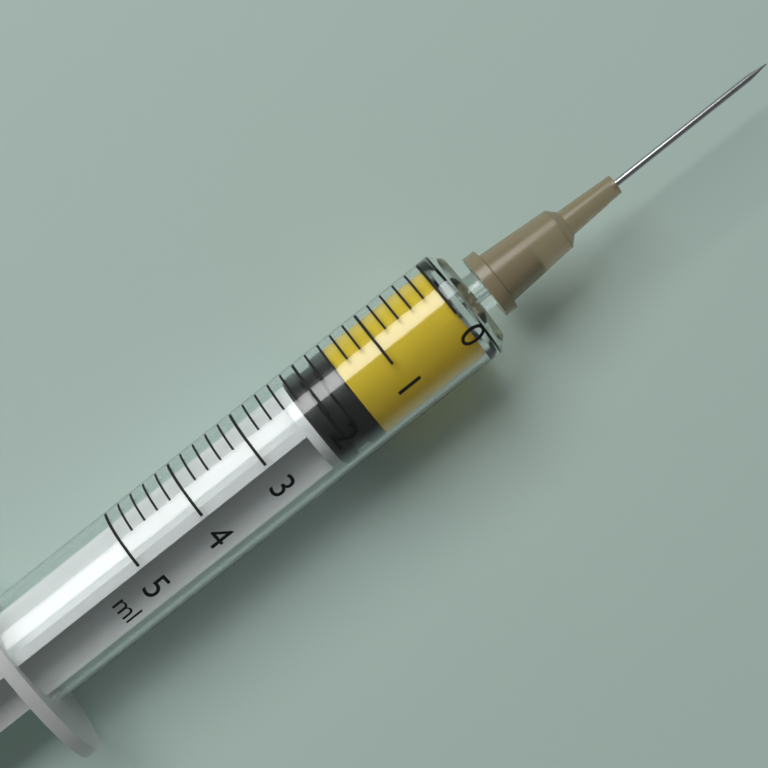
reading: 1.6 ml
